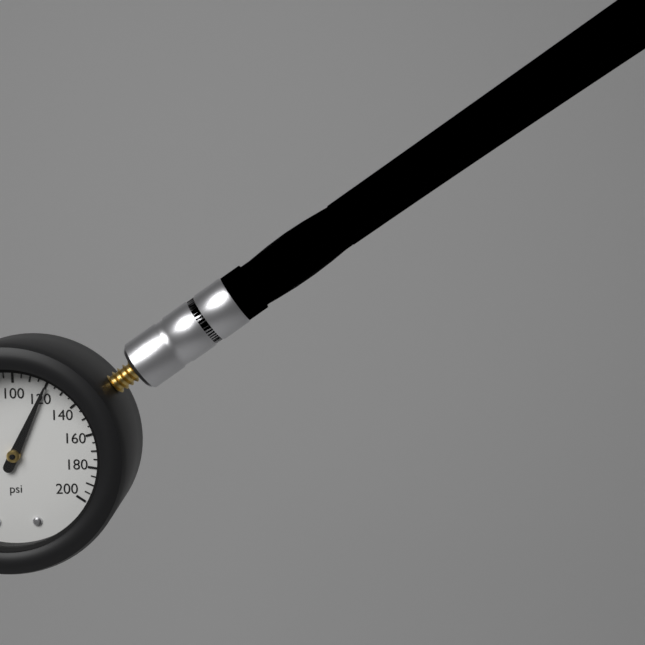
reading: 120 psi
